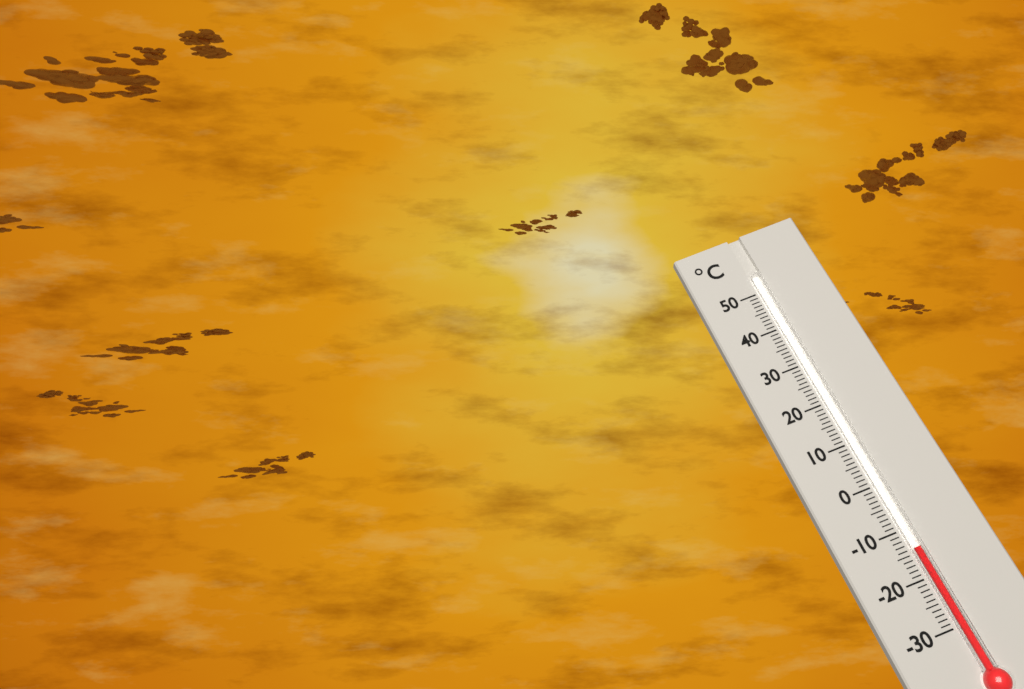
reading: -14 °C
